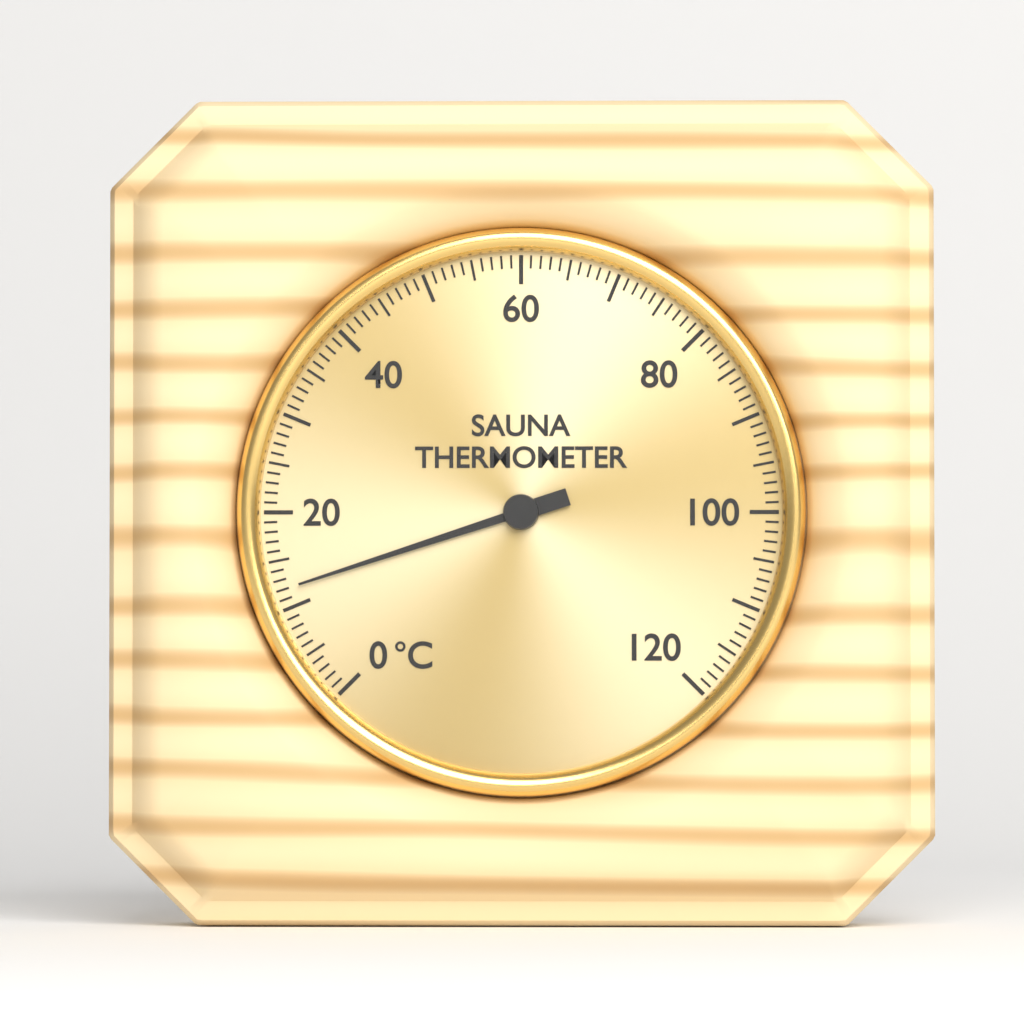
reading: 12 °C
